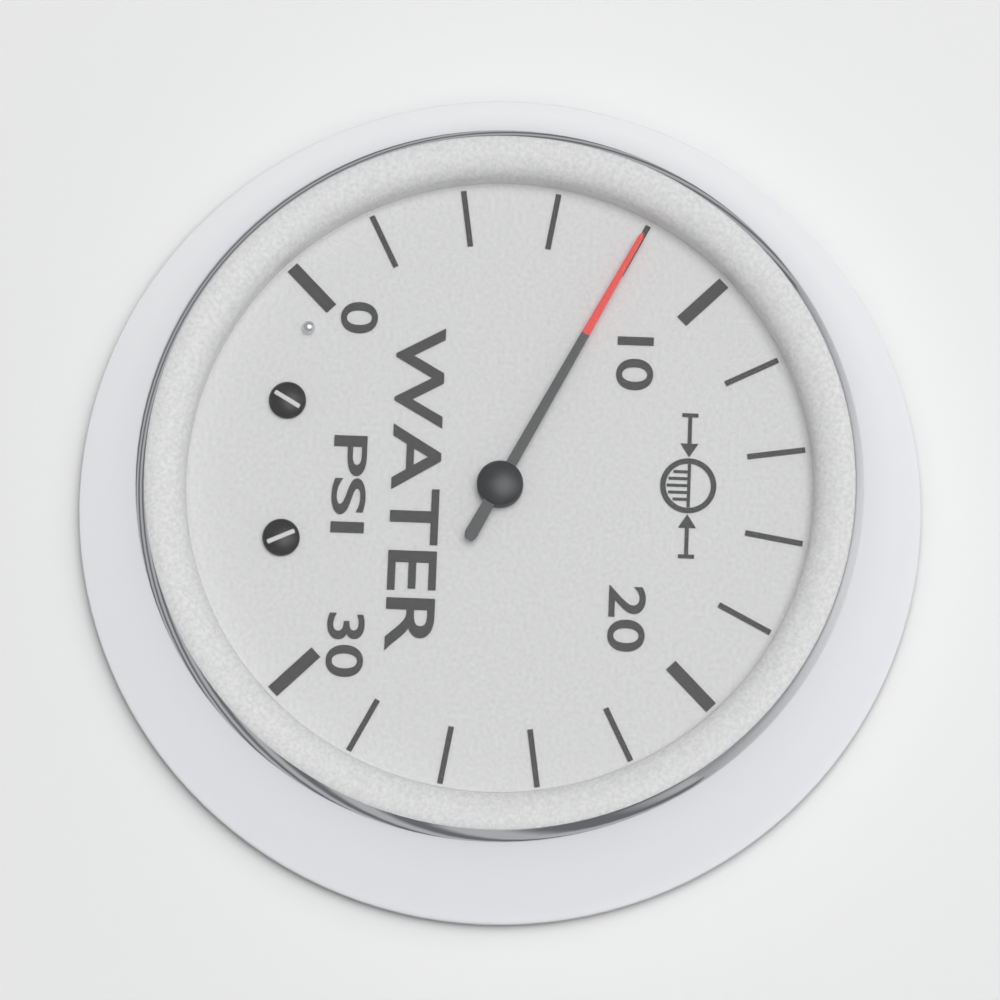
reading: 8 psi
